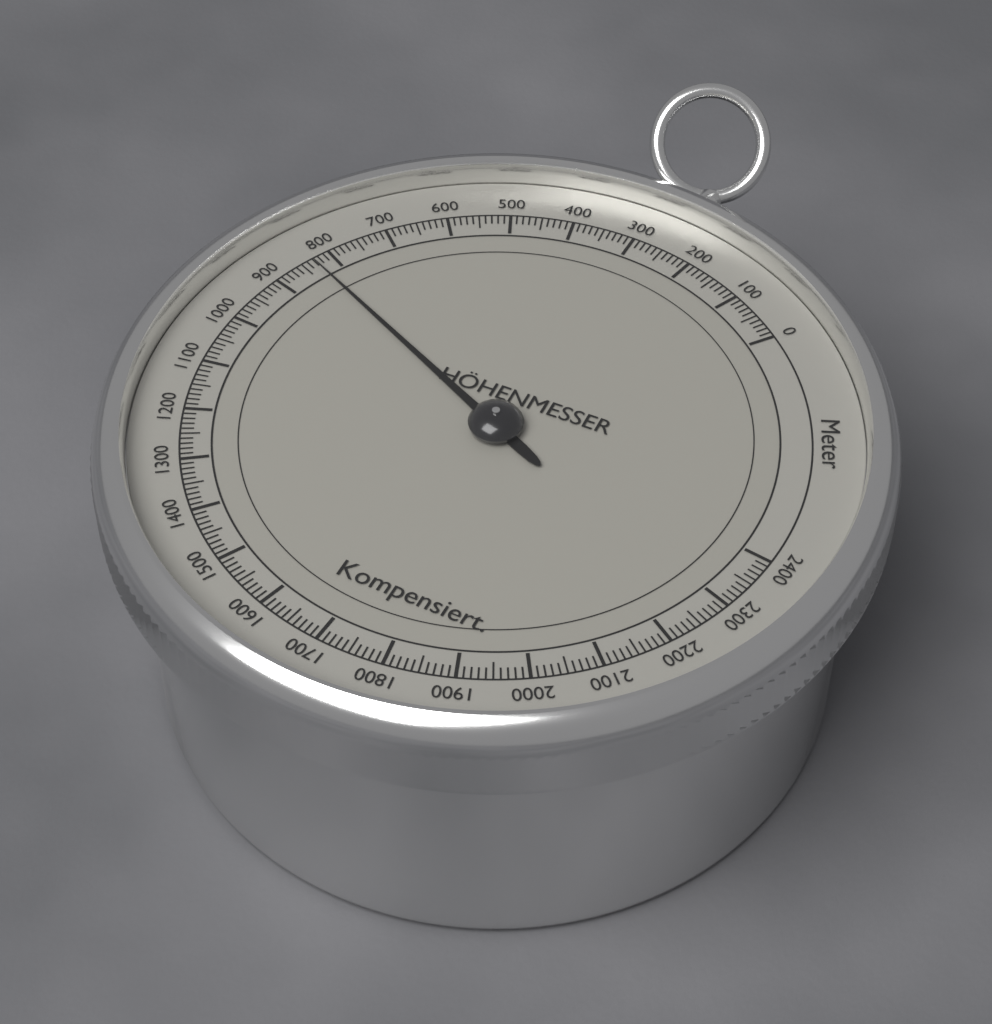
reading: 830 m
